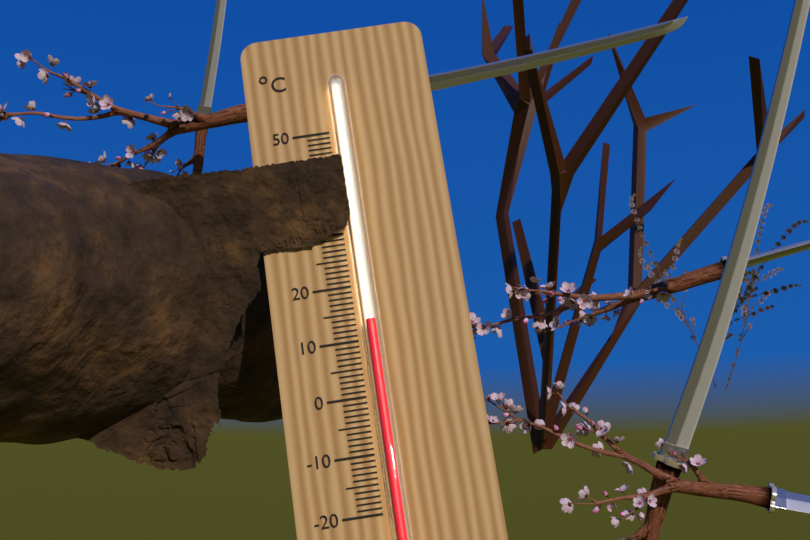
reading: 13 °C
